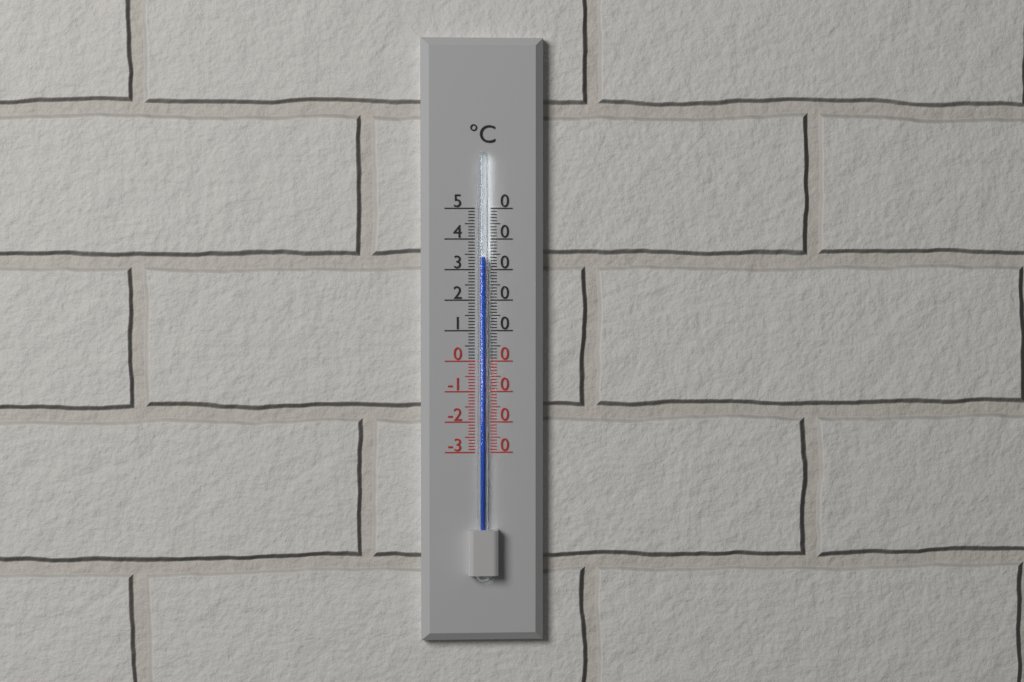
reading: 34 °C
